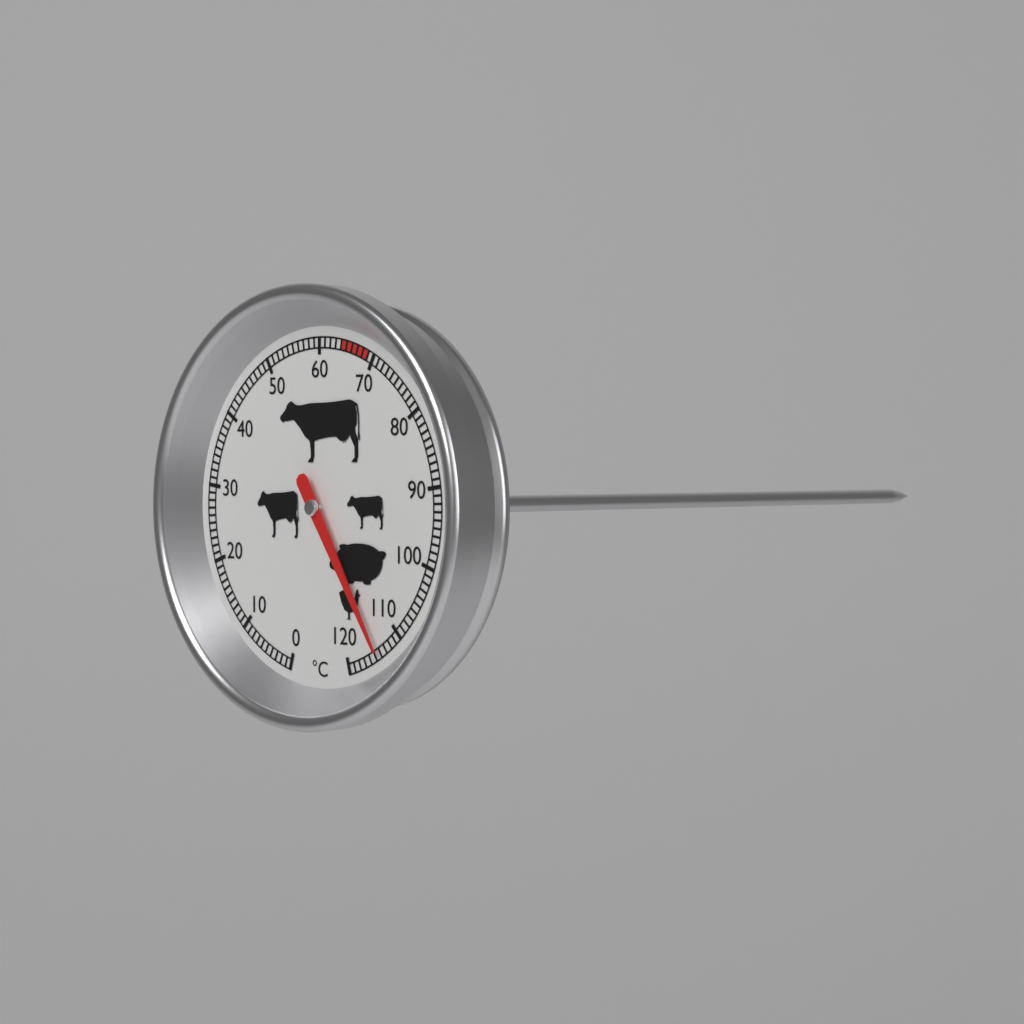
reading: 114 °C
